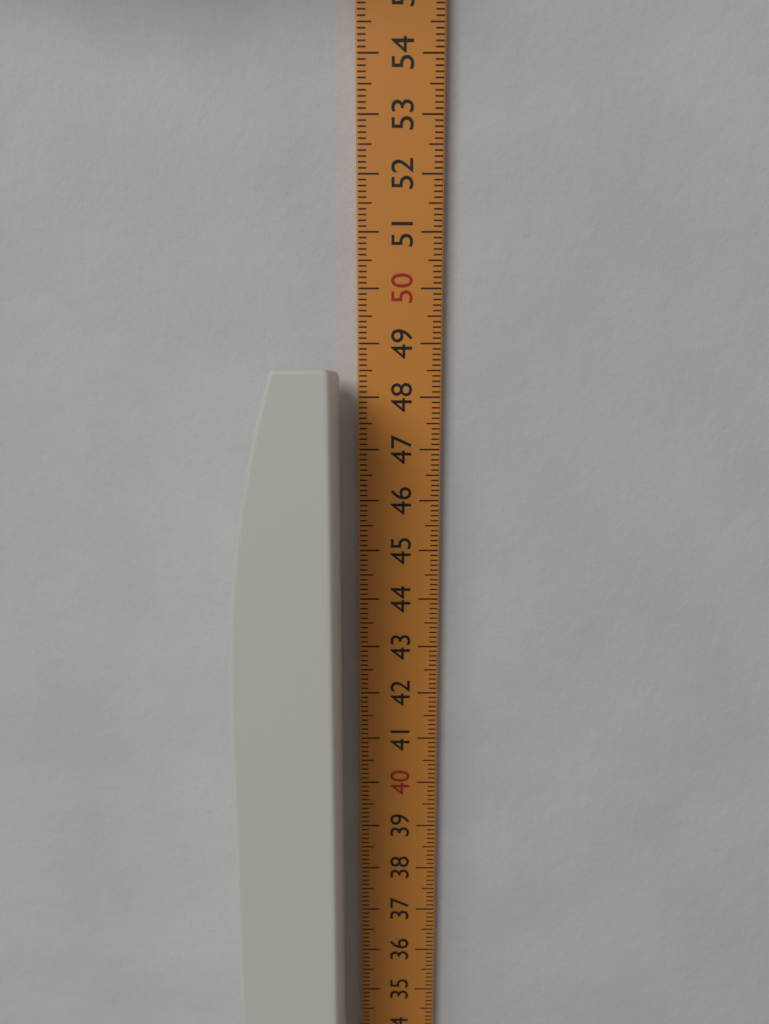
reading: 48.5 cm
